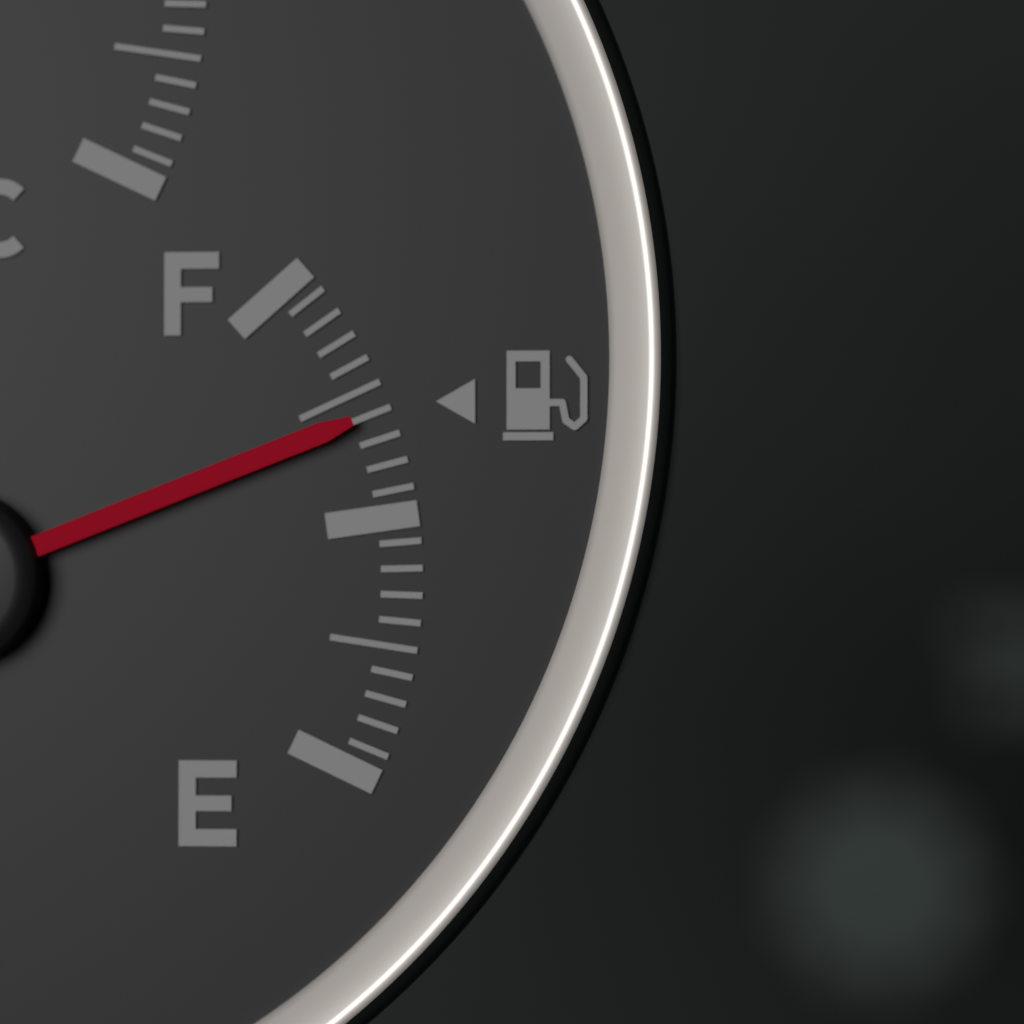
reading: 0.70 (no unit)
